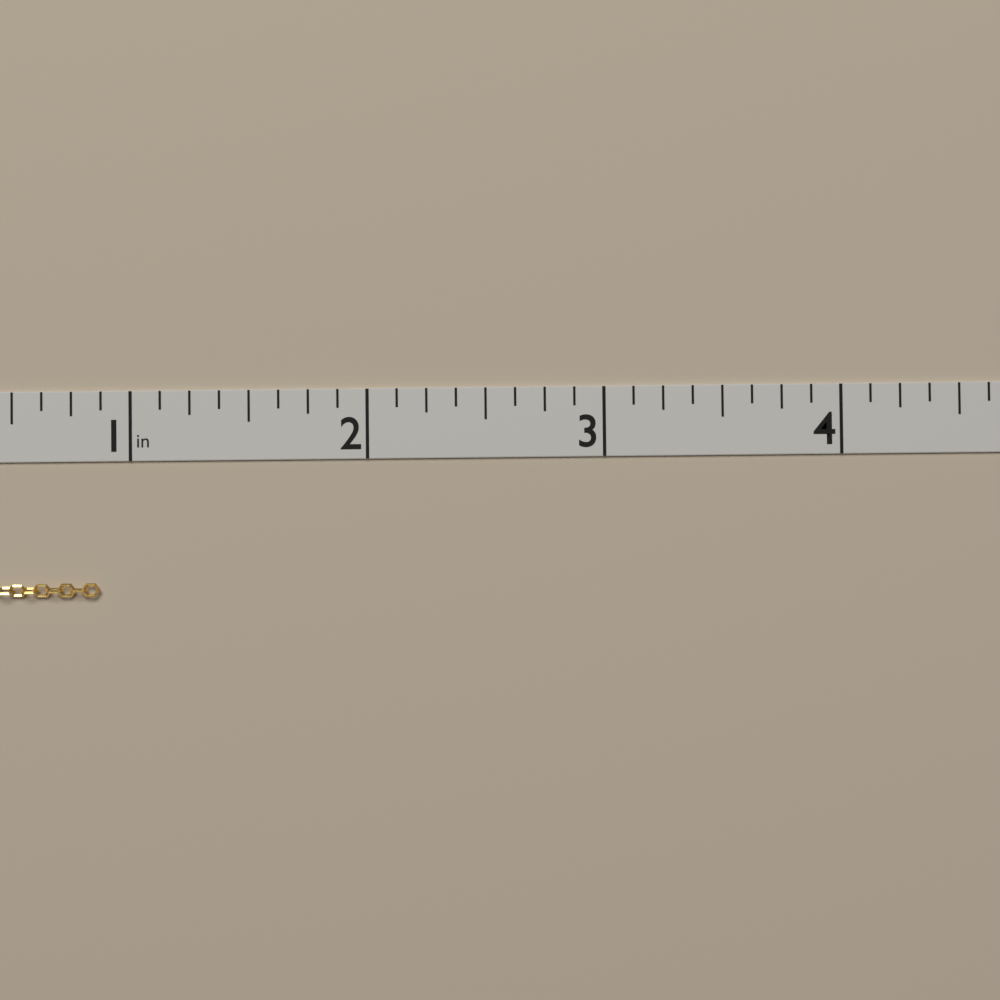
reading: 0.875 in
